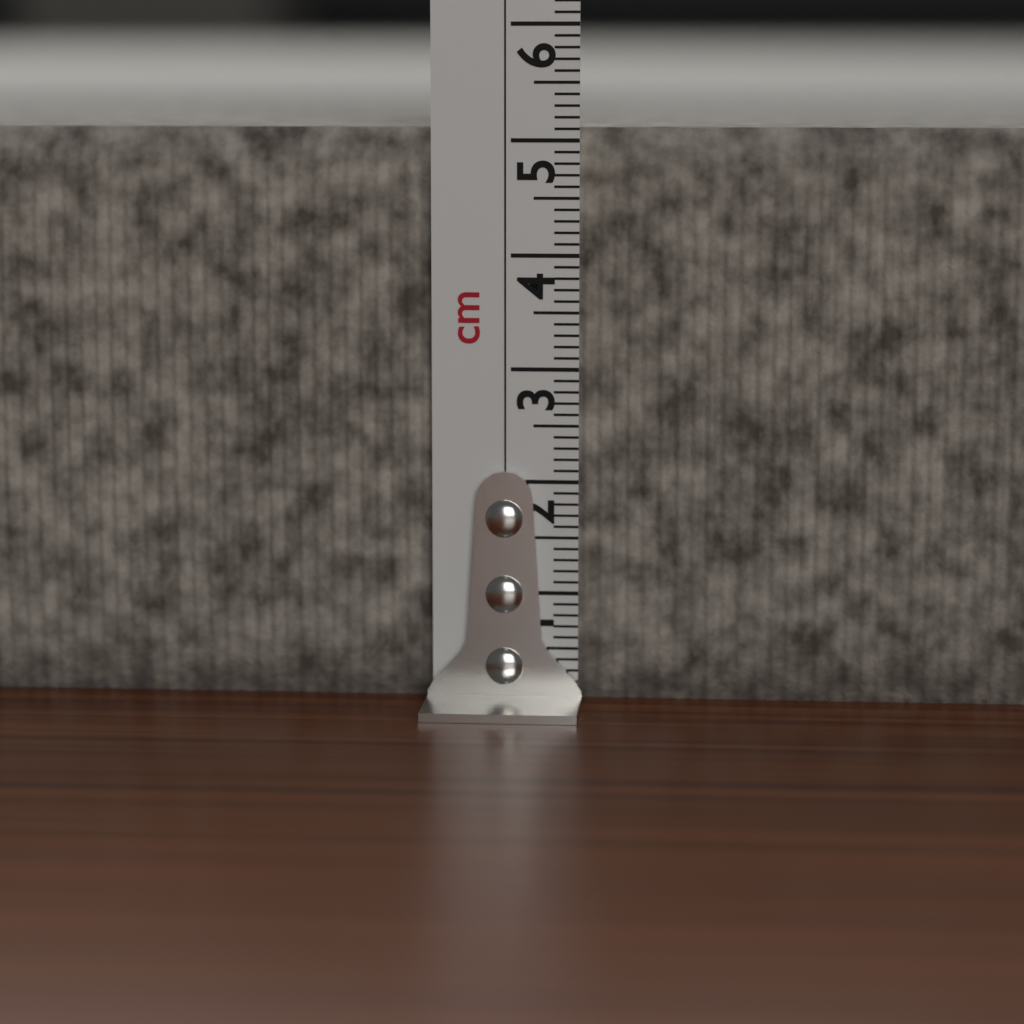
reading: 5.1 cm
